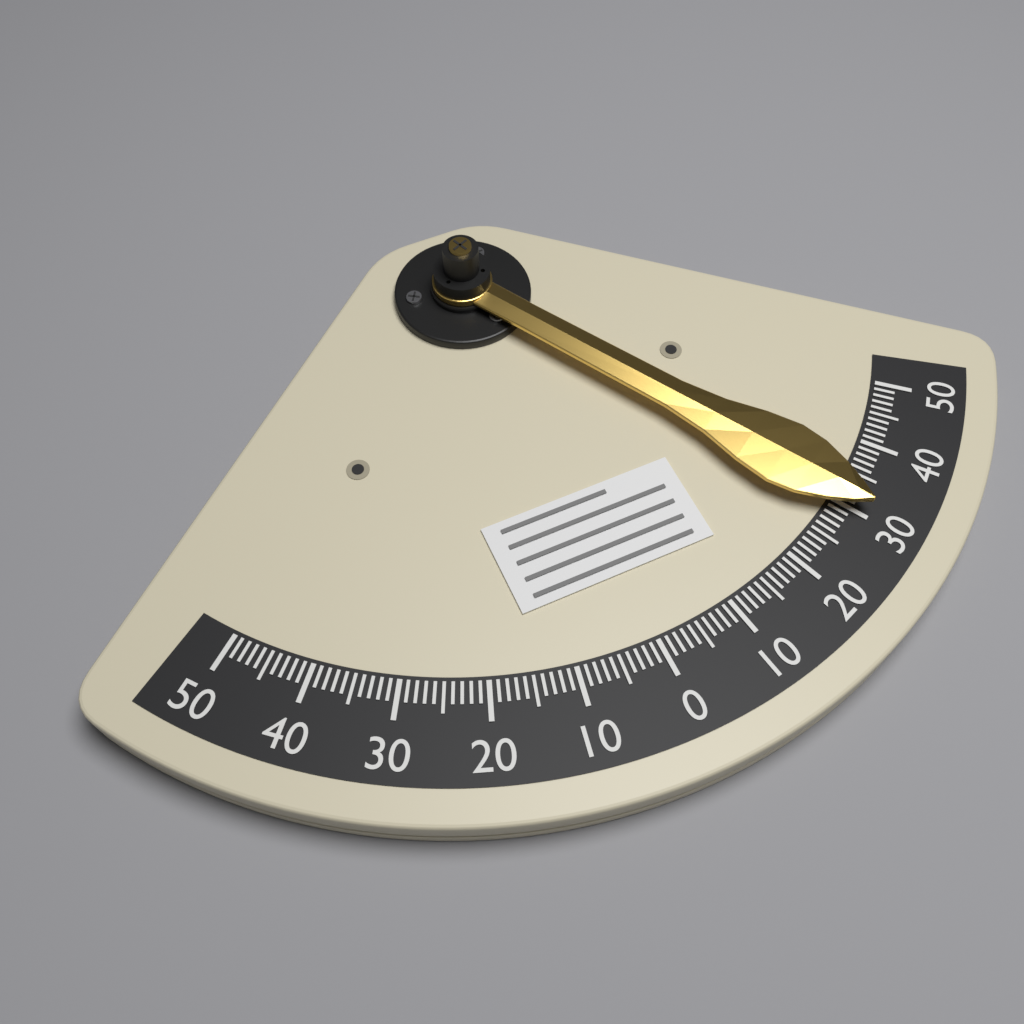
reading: -31 (no unit)
